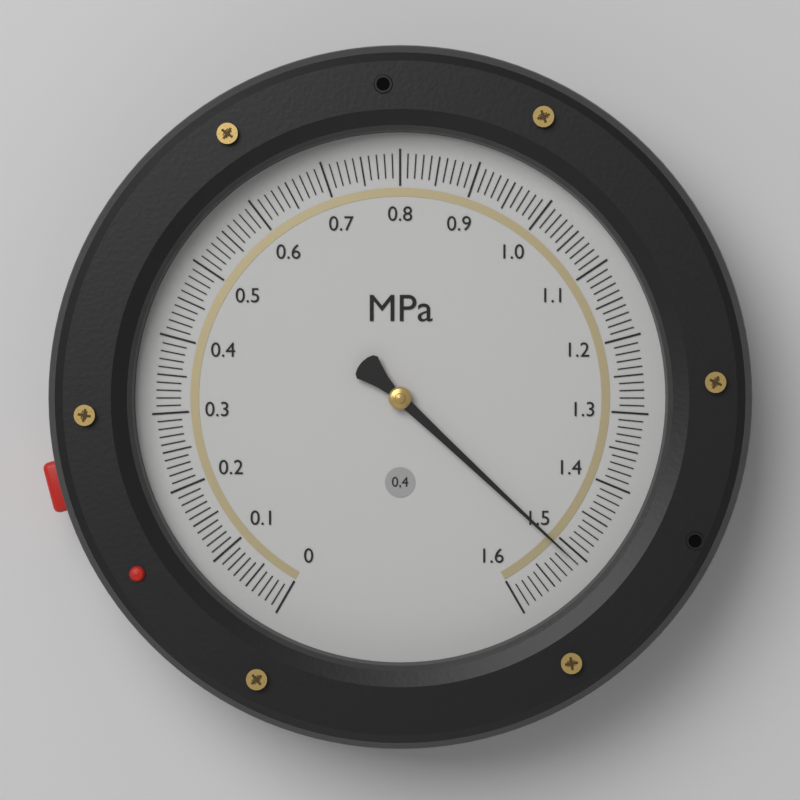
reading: 1.51 MPa
